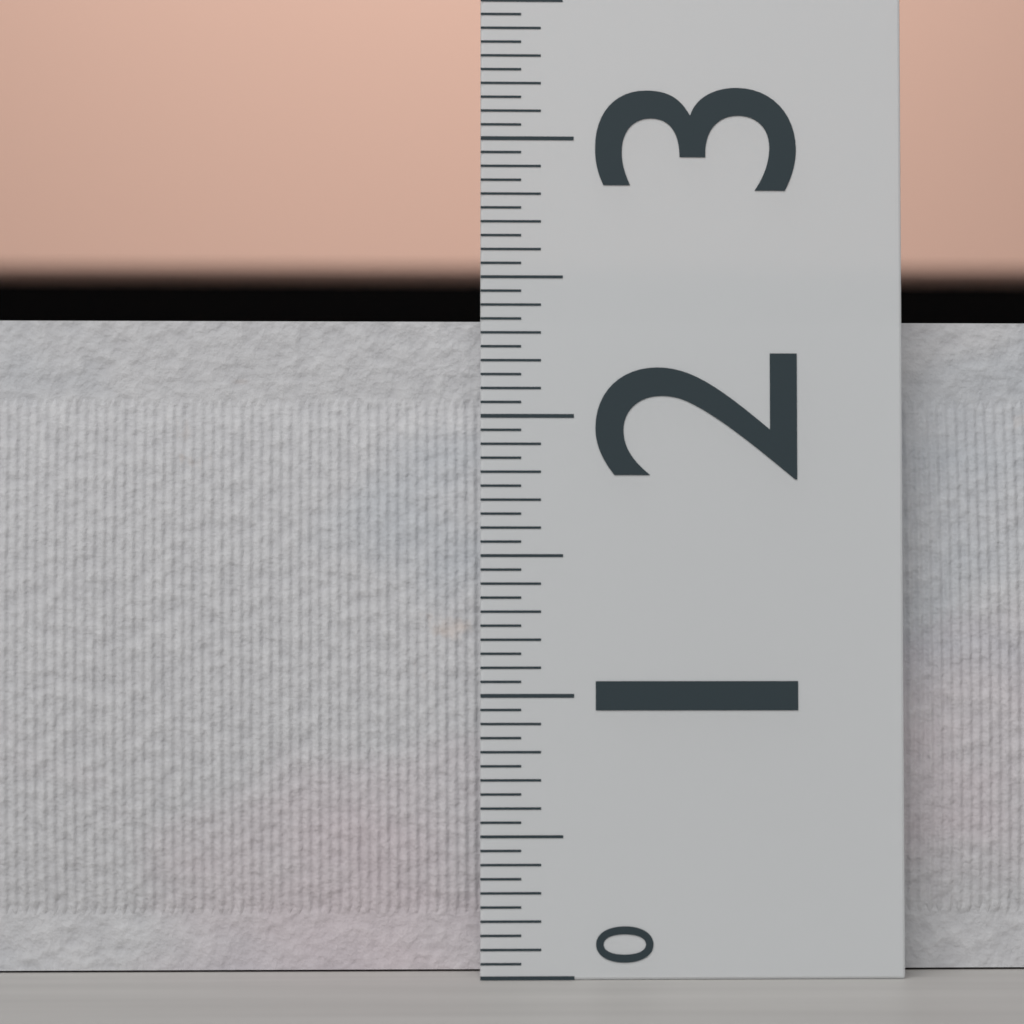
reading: 2.40 (no unit)
